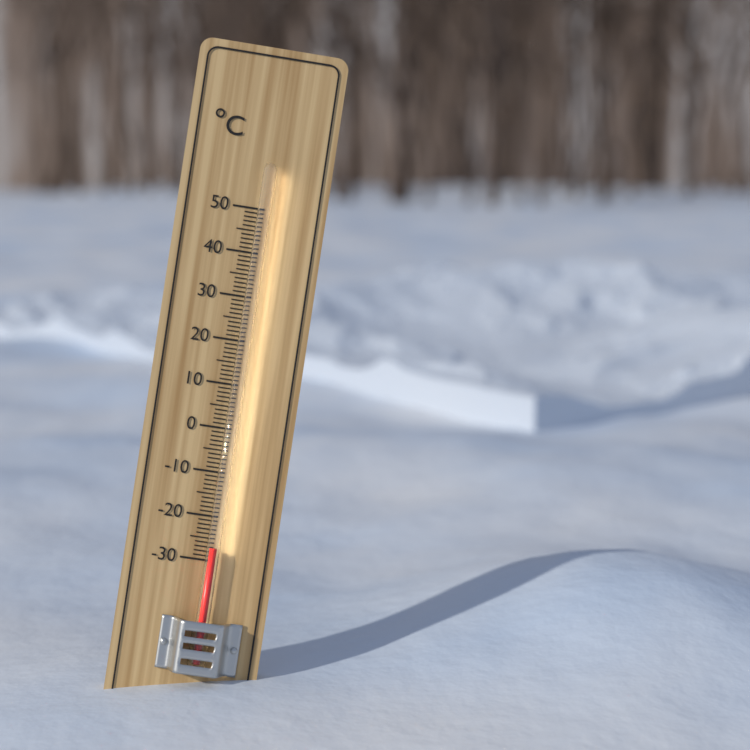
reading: -27 °C
